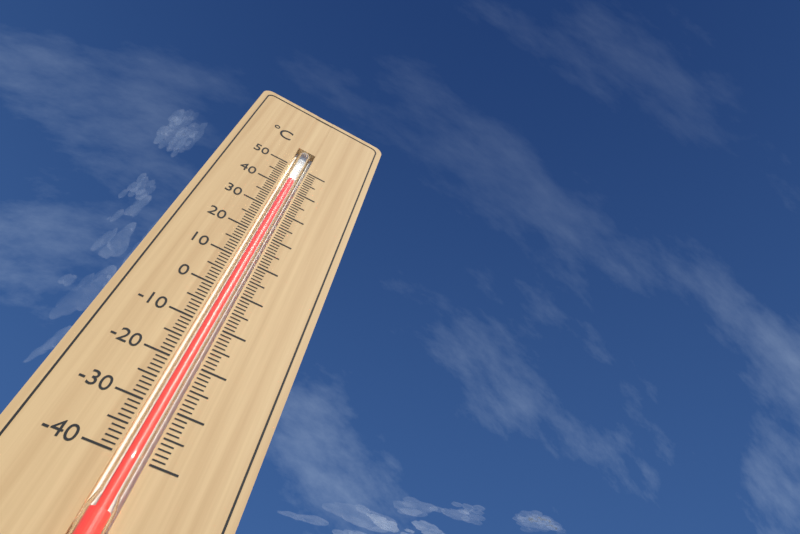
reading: 43 °C
